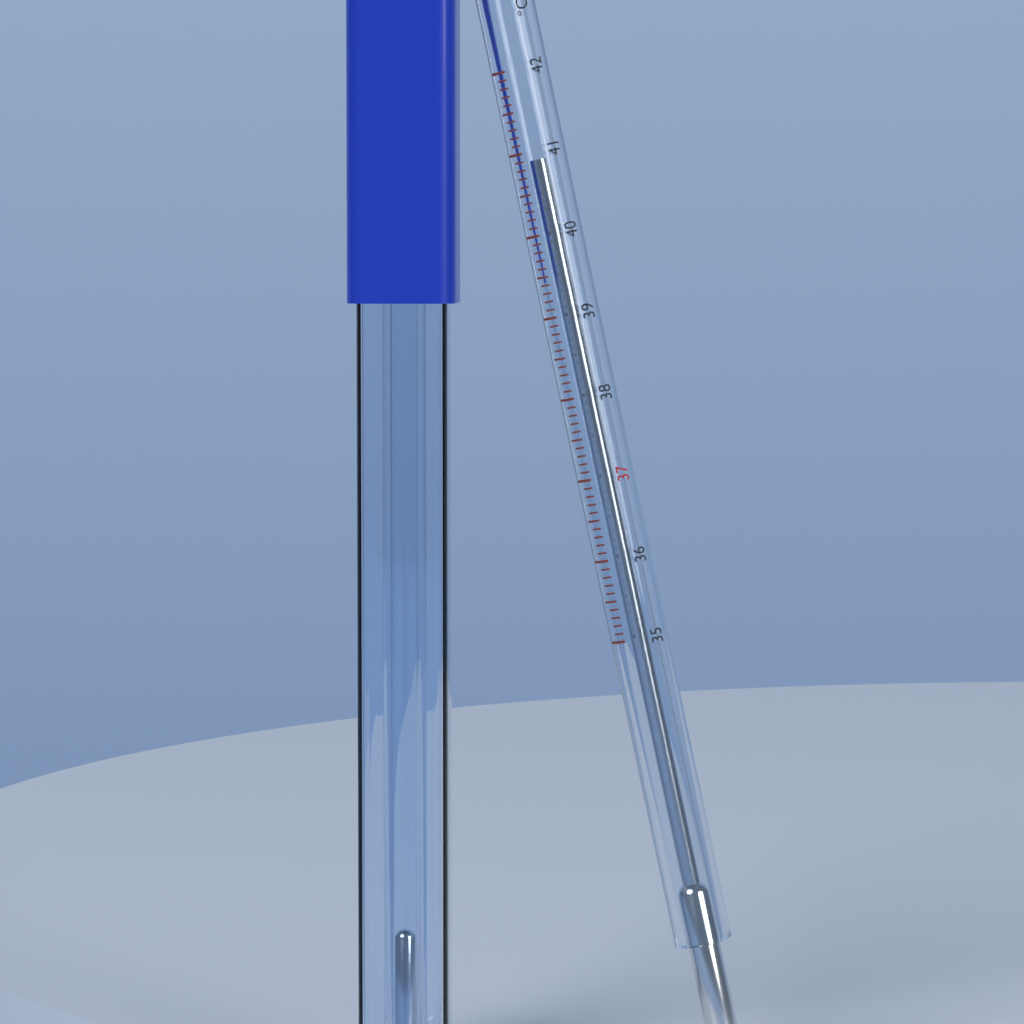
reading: 40.9 °C
